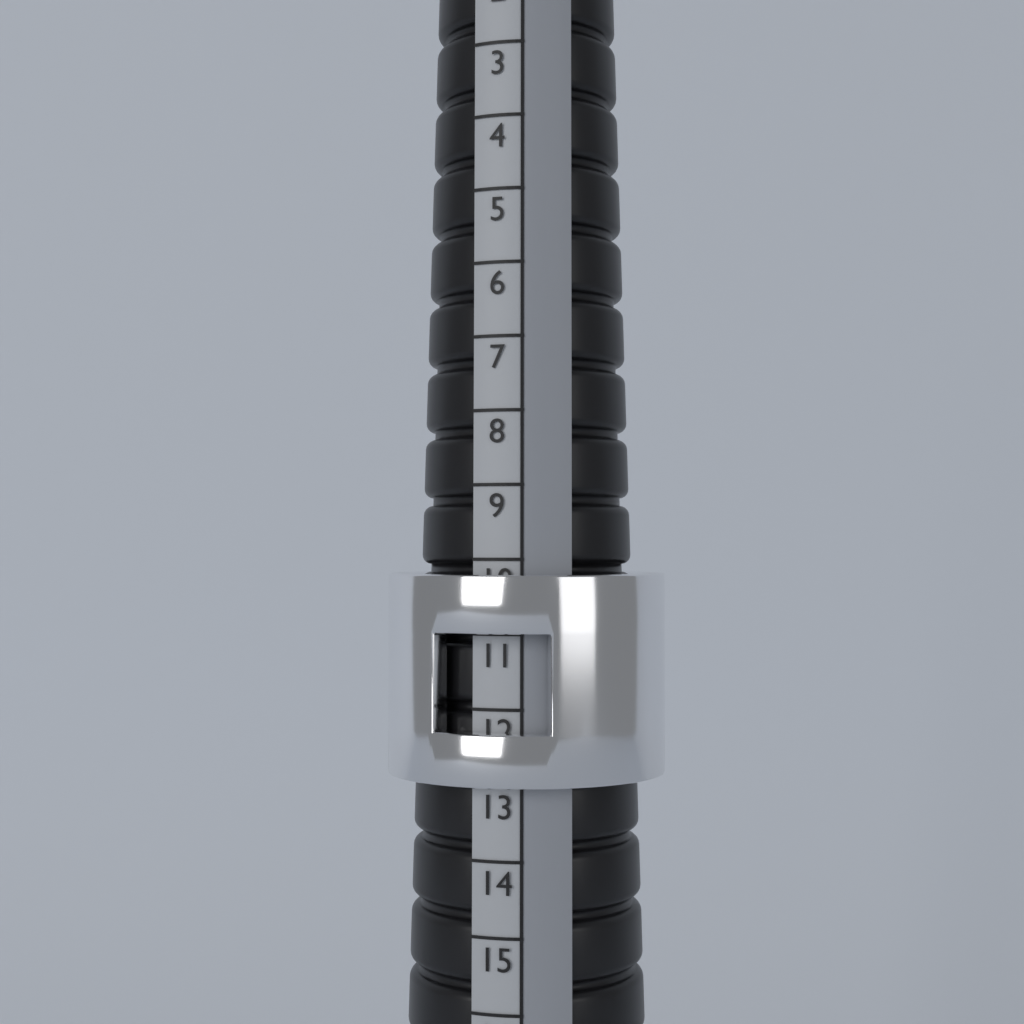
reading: 13 (no unit)
